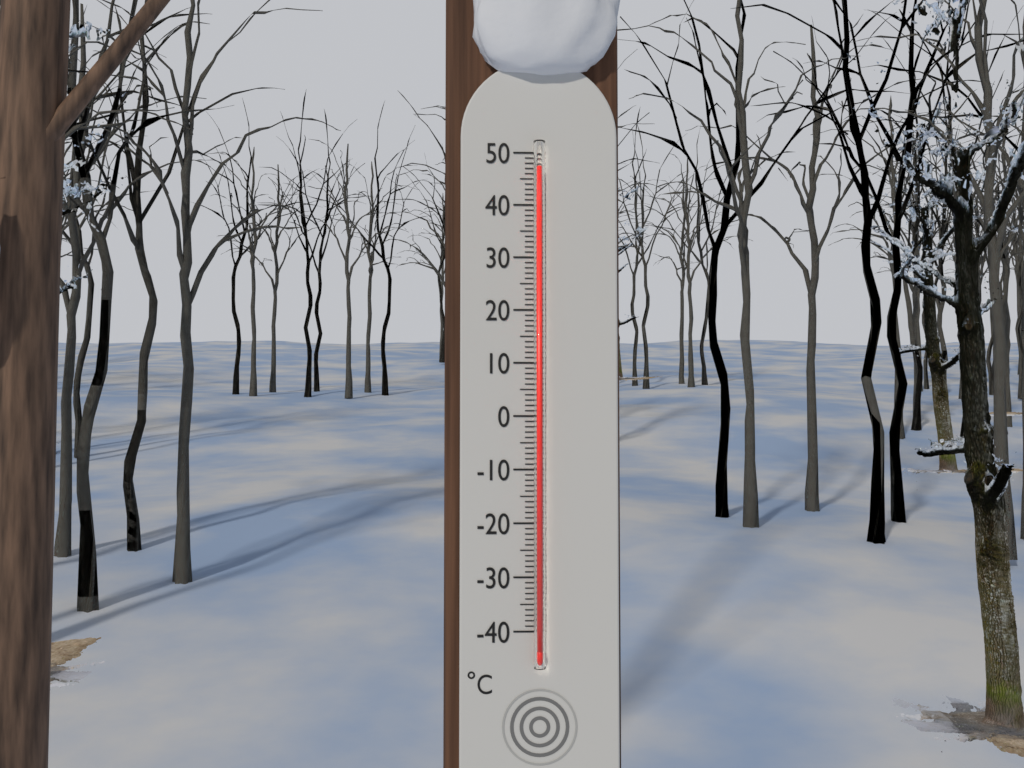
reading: 47 °C
